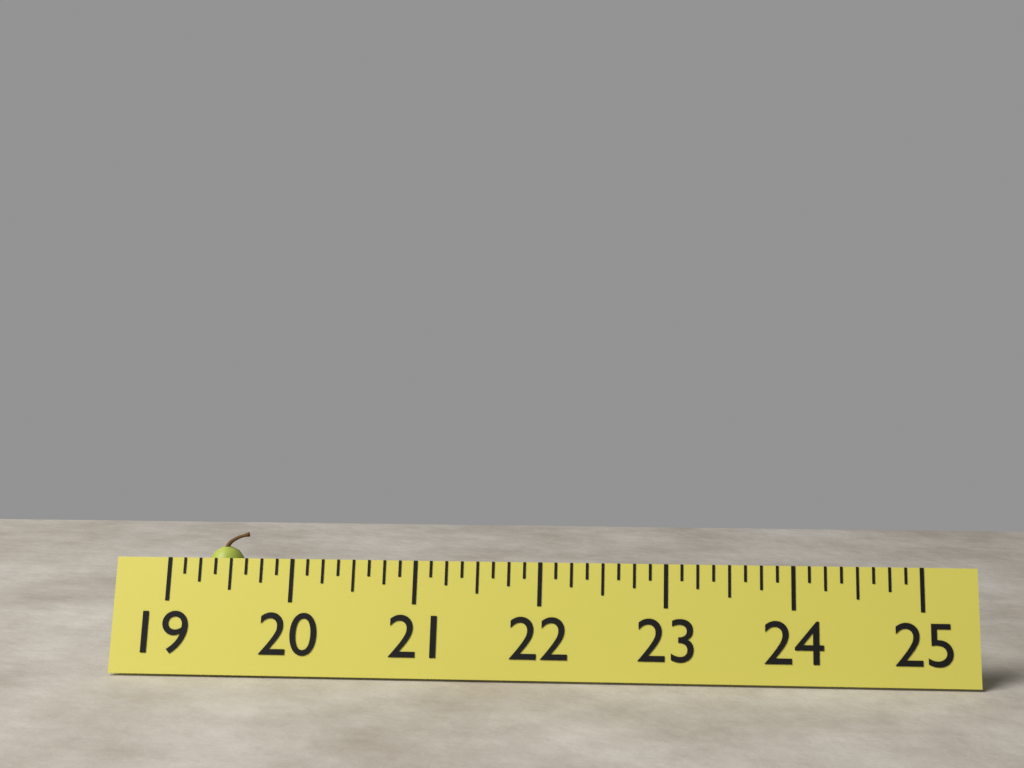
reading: 19.750 (no unit)
